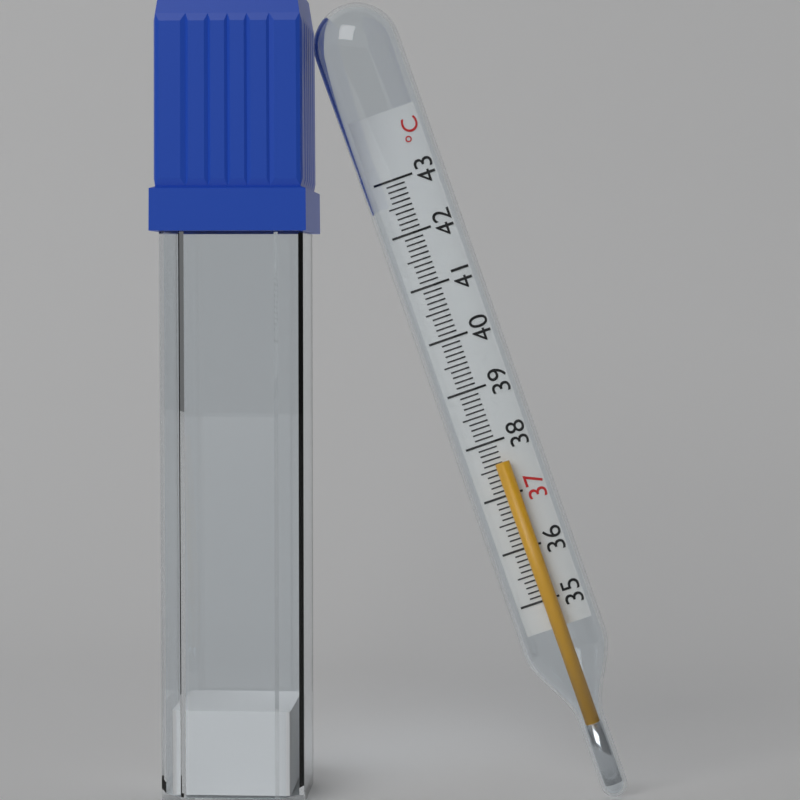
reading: 37.6 °C
